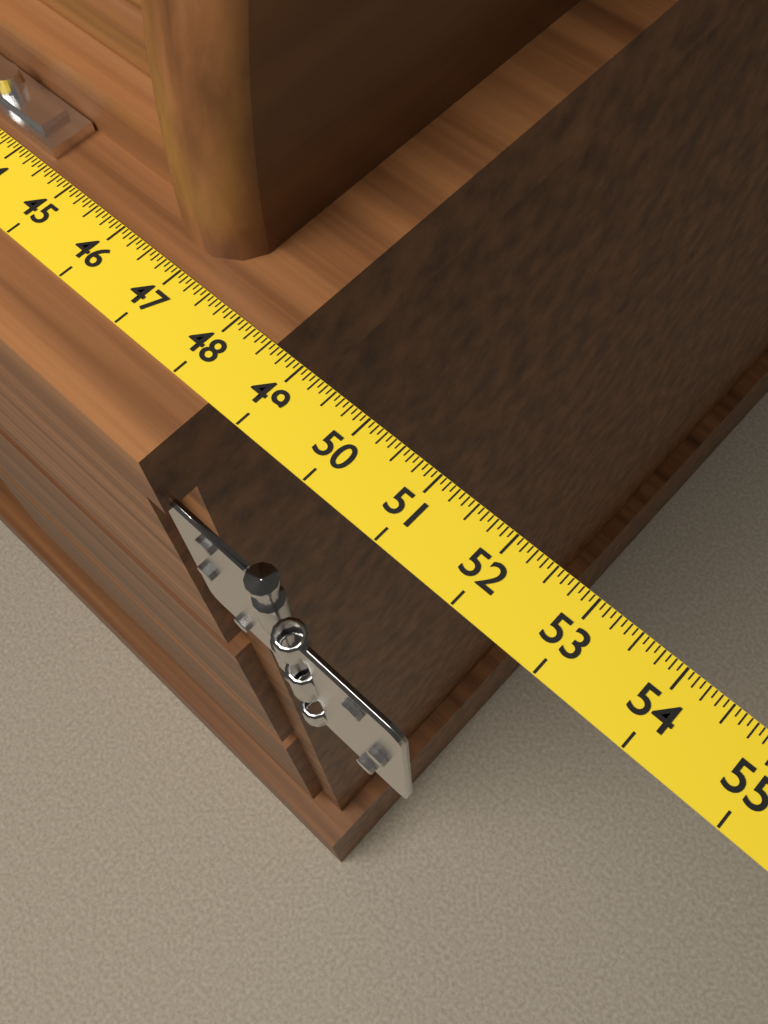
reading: 48.5625 (no unit)
